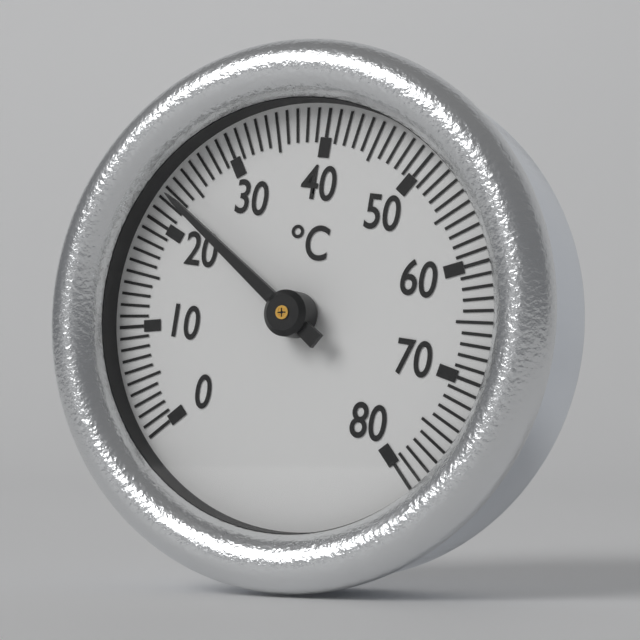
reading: 23 °C
